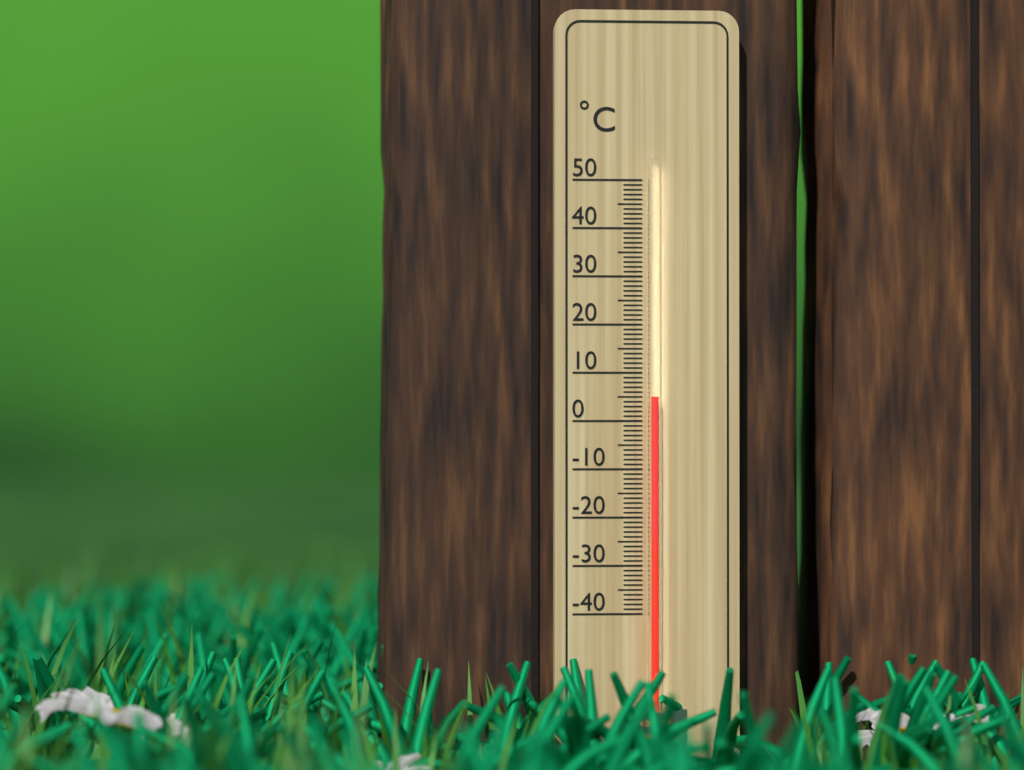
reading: 5 °C
